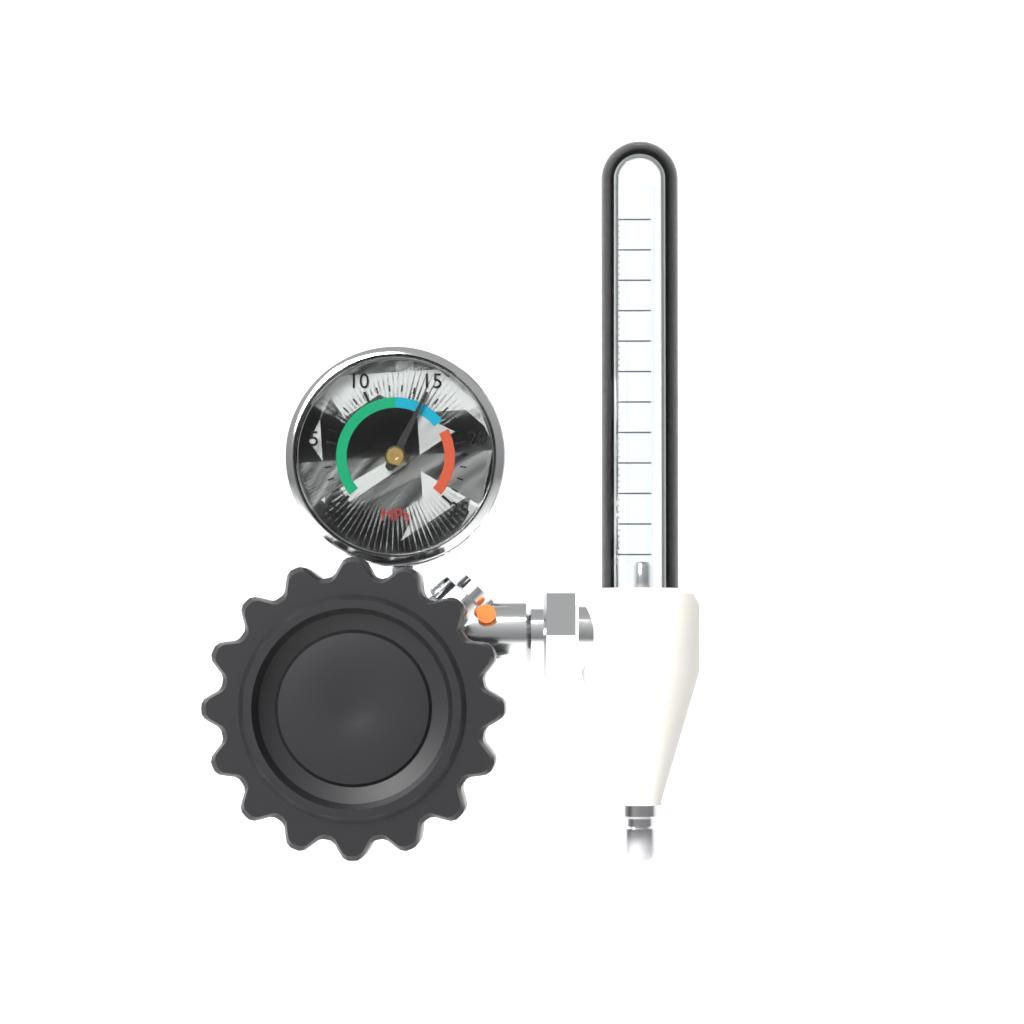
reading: 15 MPa
